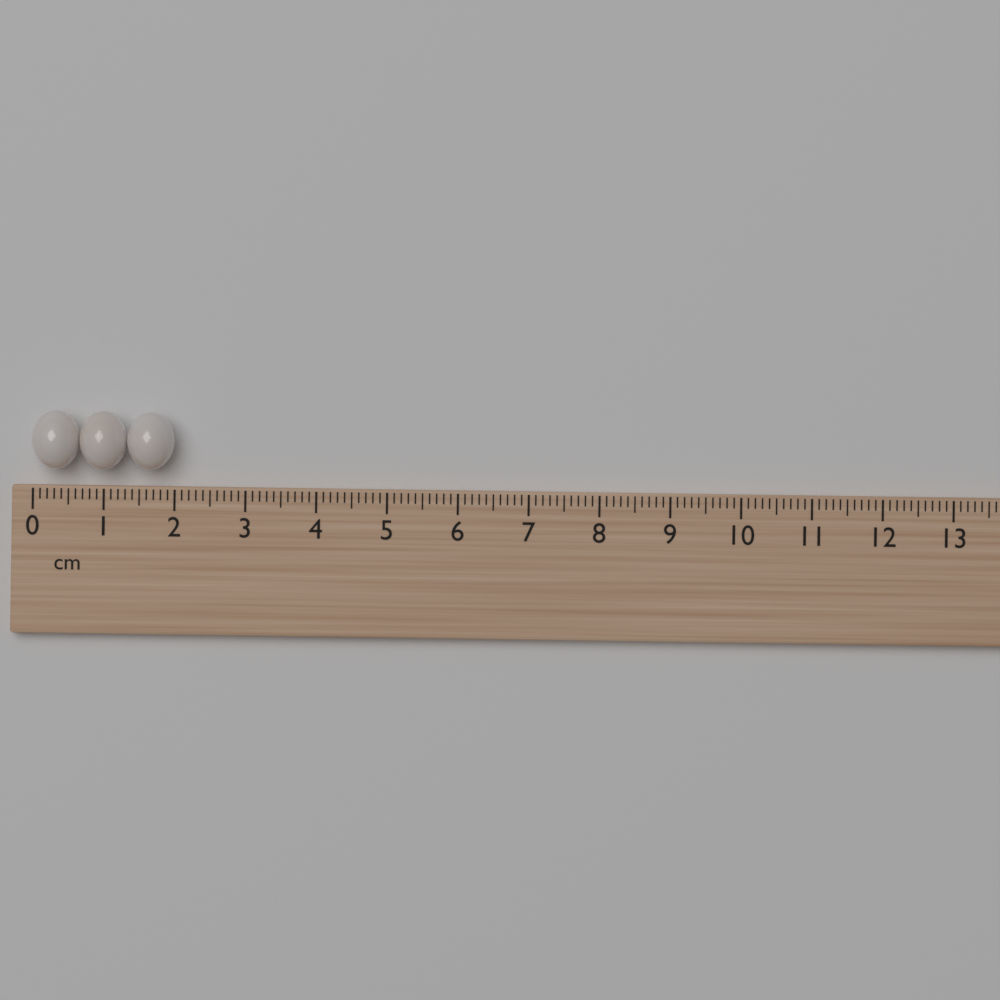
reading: 2.0 cm
